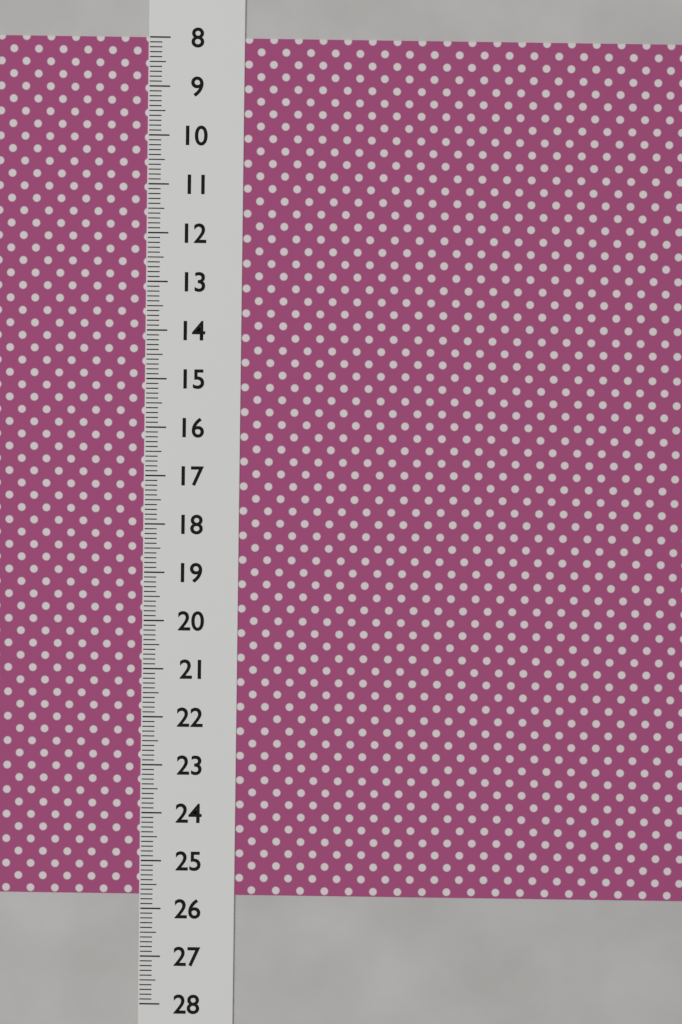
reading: 25.7 (no unit)
